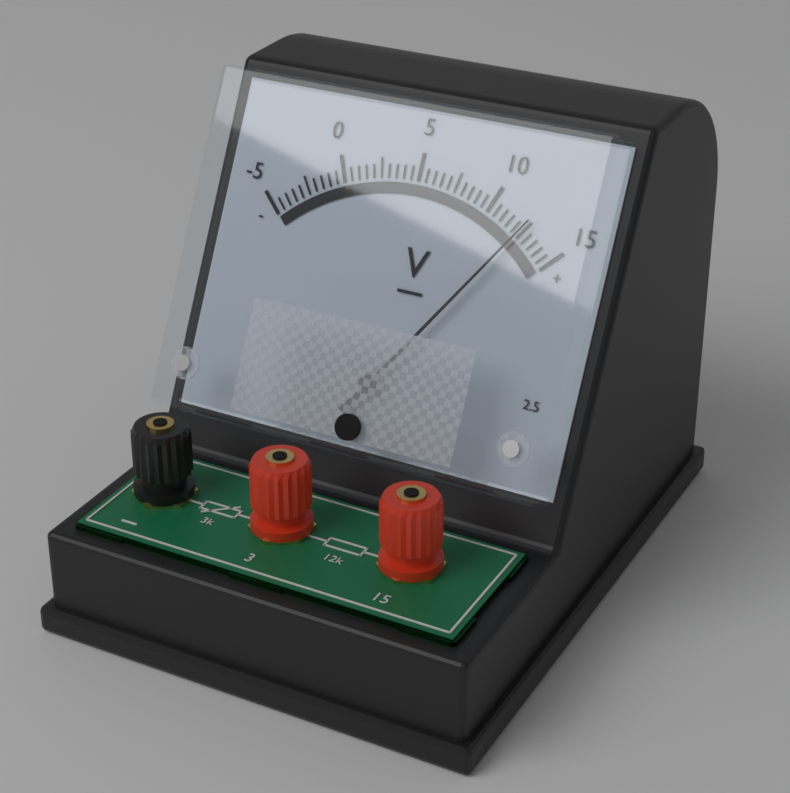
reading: 12.5 V
